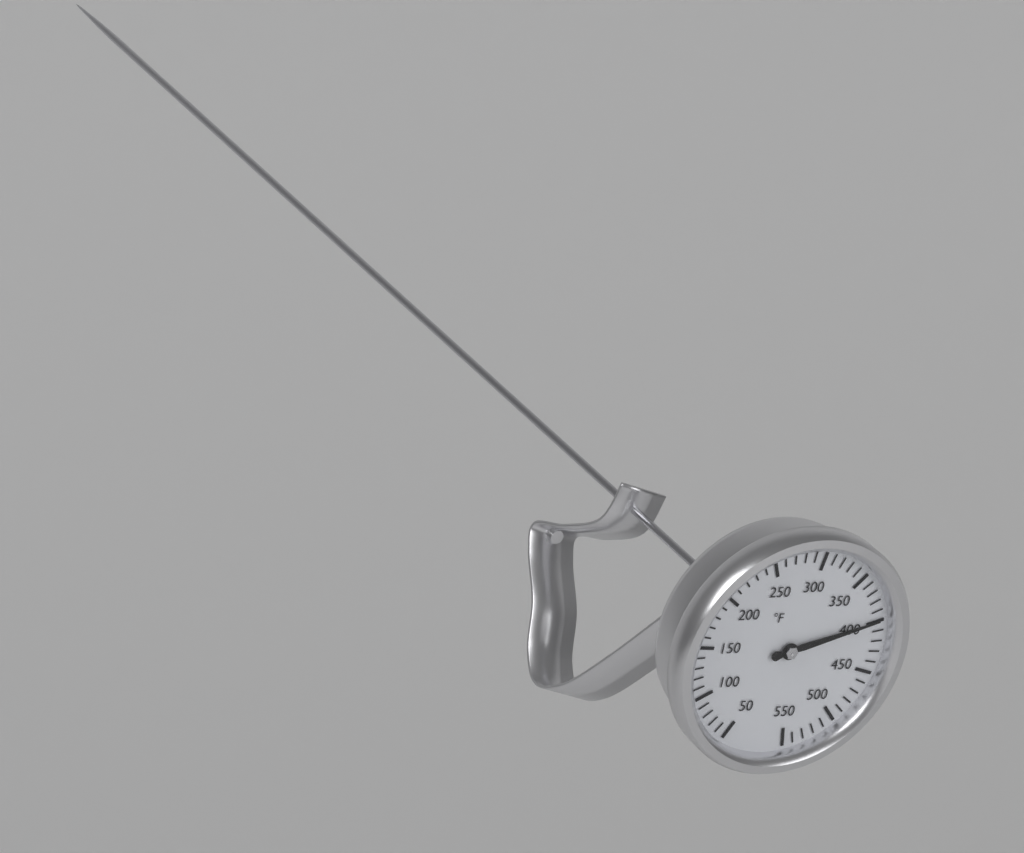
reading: 400 °F
